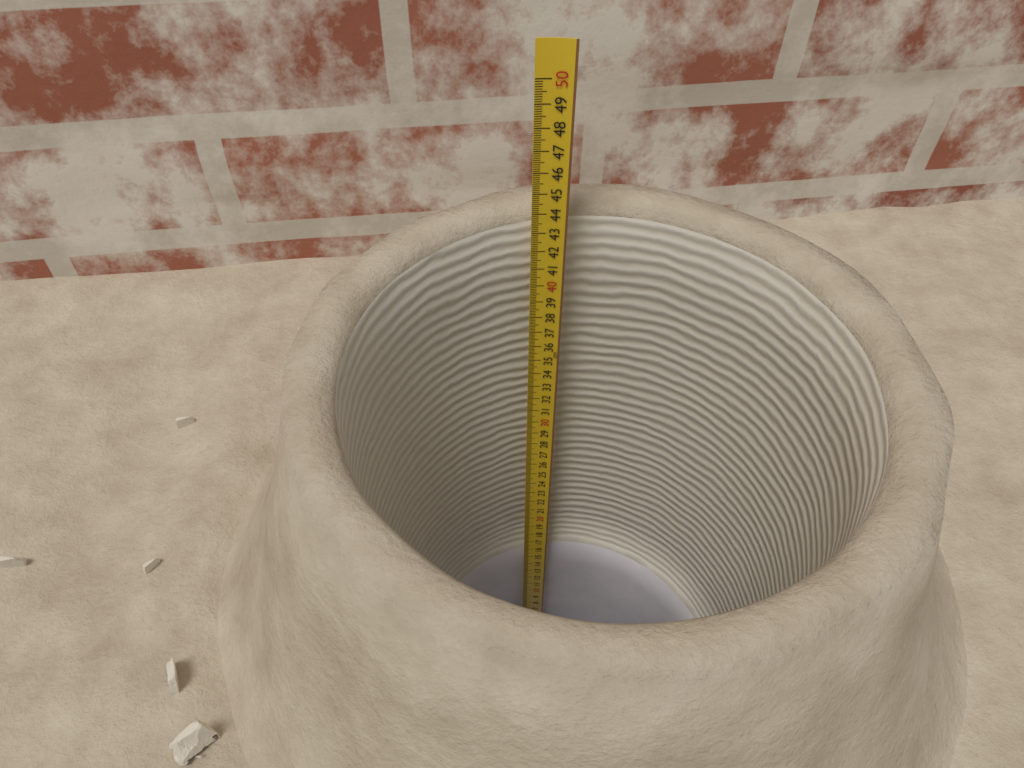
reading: 43.7 cm
